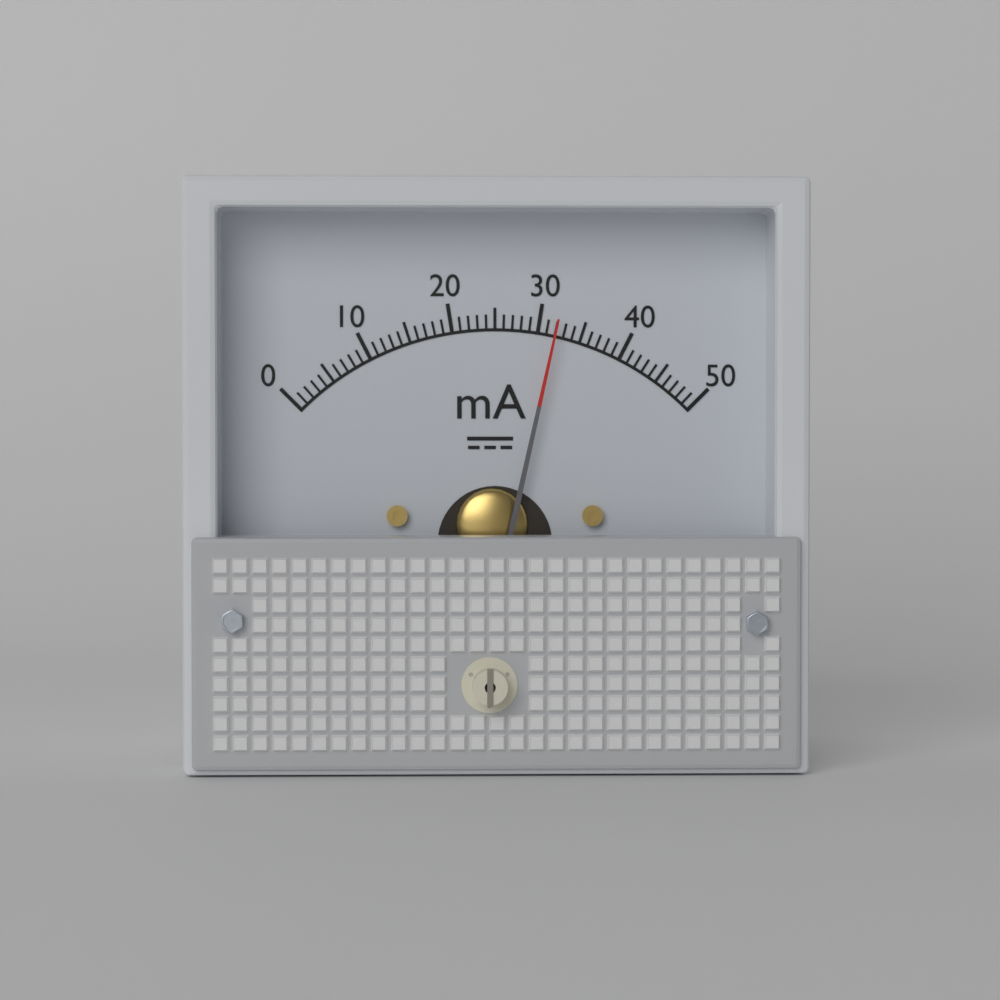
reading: 32 mA
